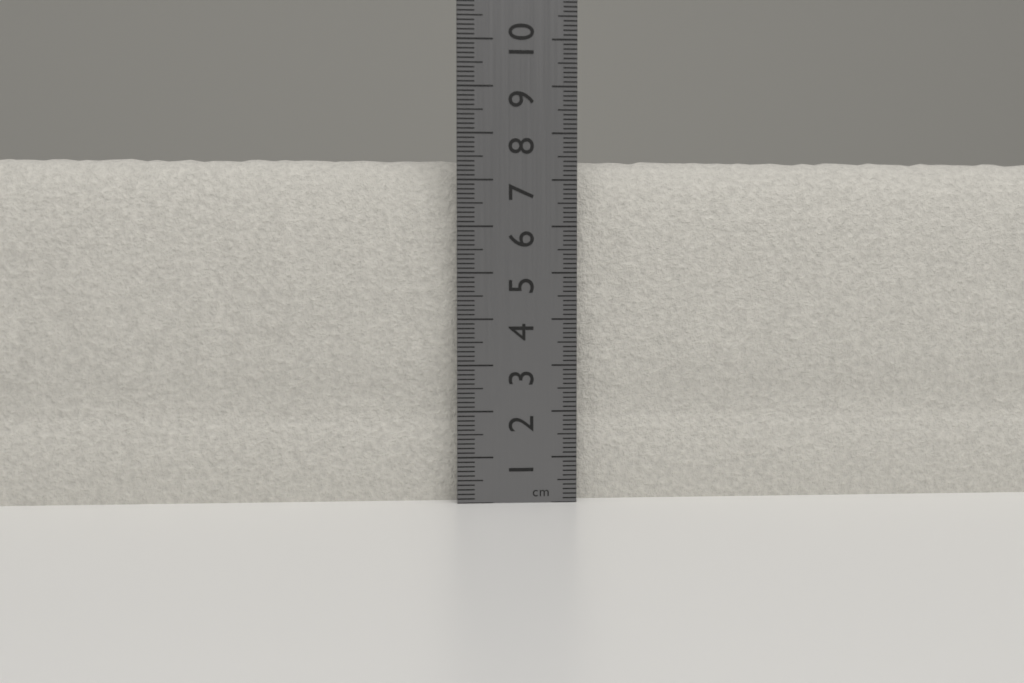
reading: 7.5 cm
